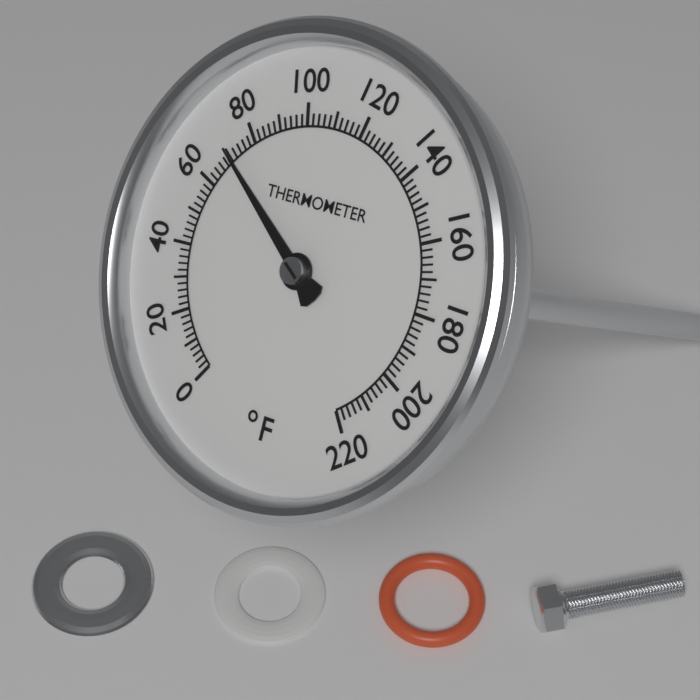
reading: 70 °F
